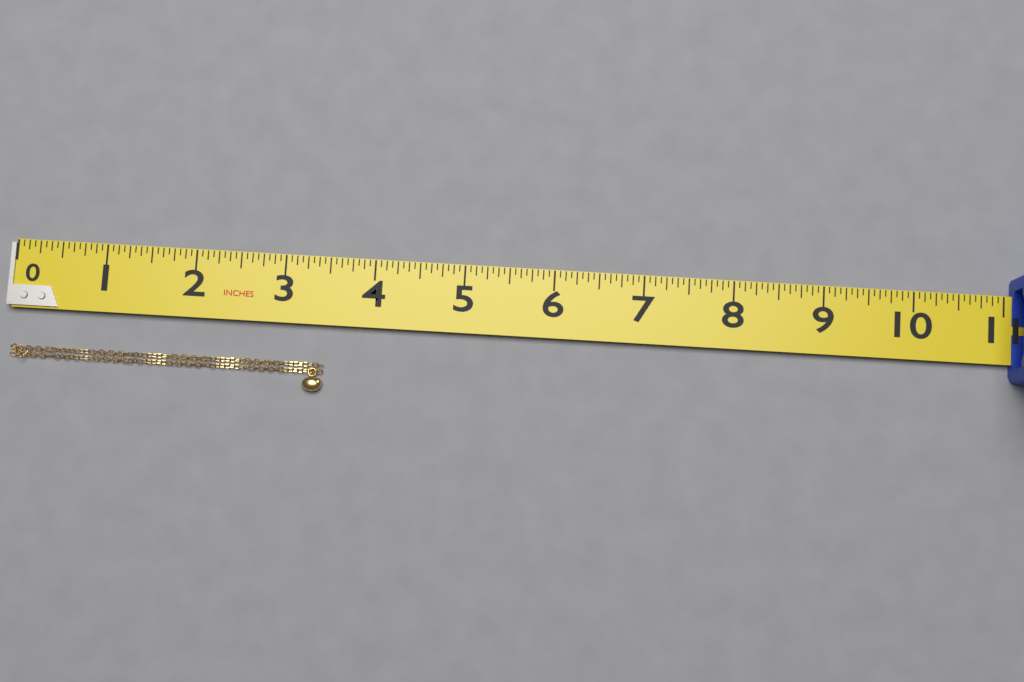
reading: 3.5000 in
